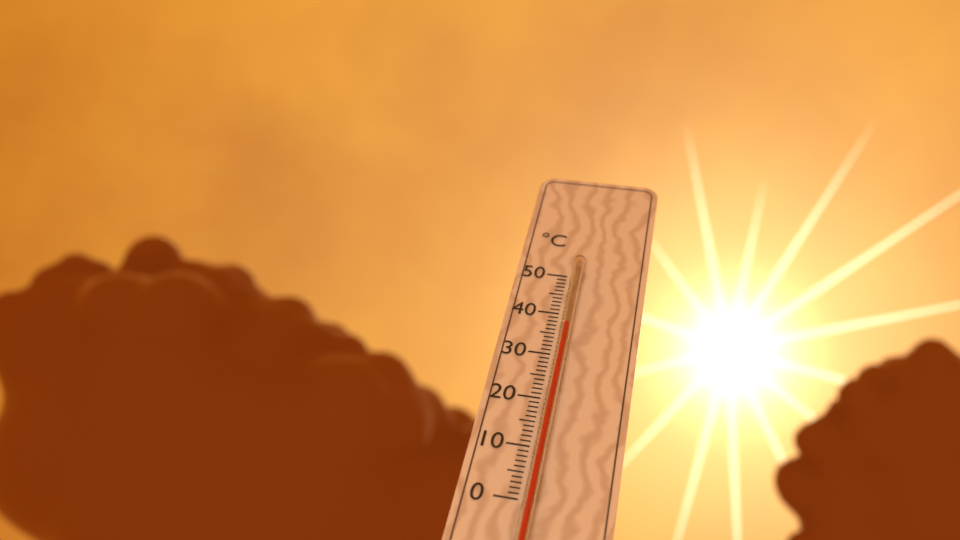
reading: 37 °C
